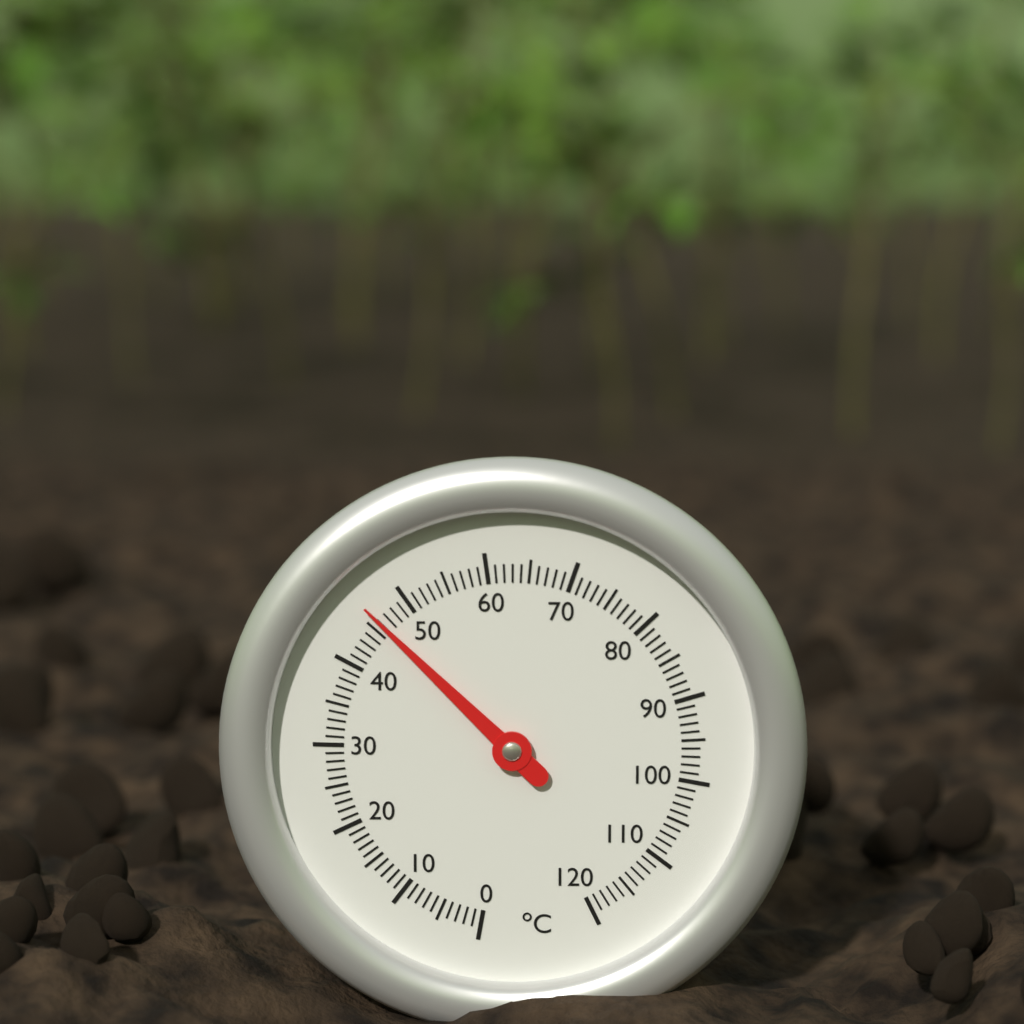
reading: 46 °C
